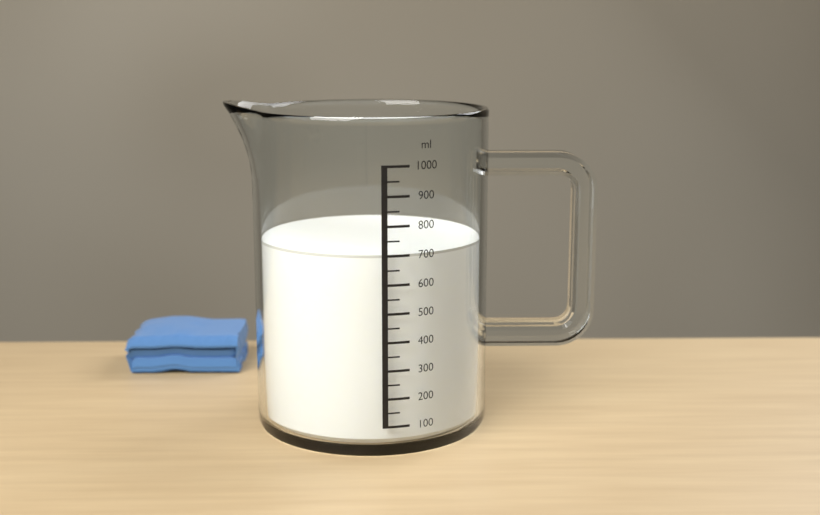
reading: 700 ml
